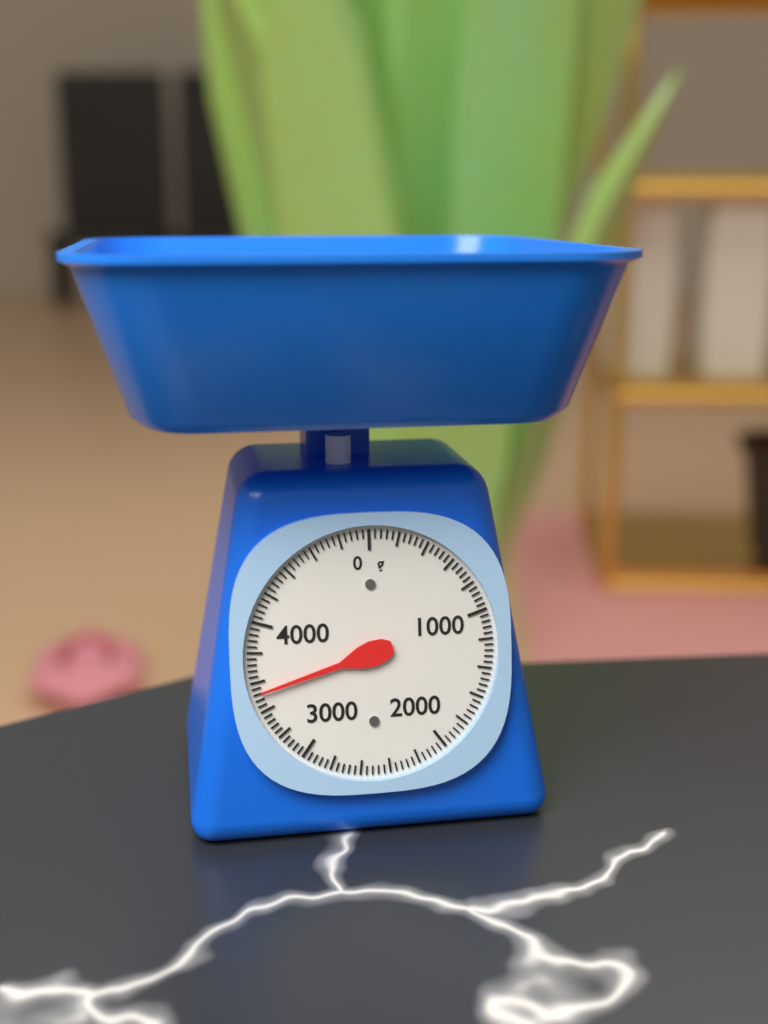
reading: 3520 g
